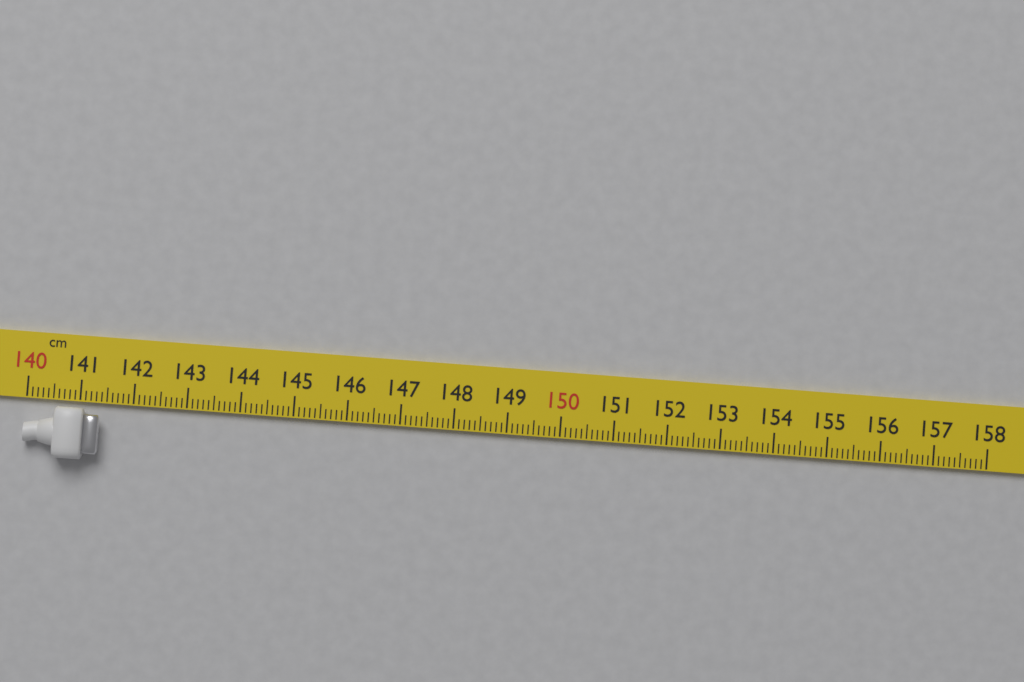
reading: 141.4 cm
